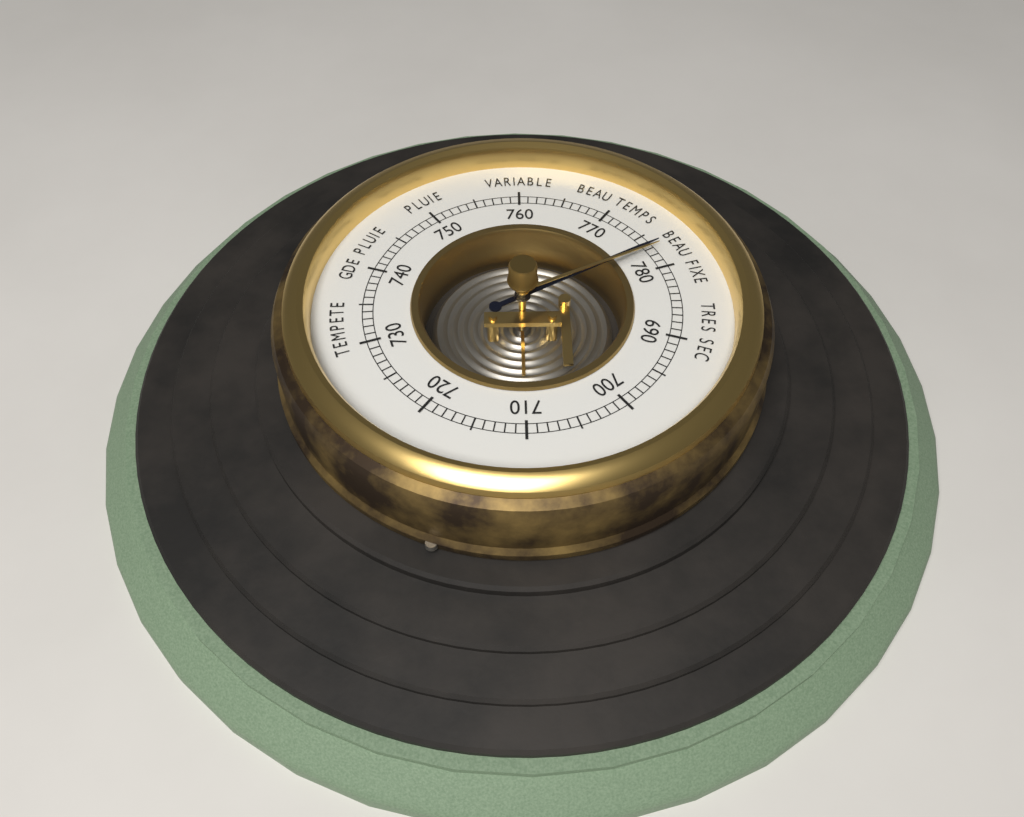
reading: 777 (no unit)
